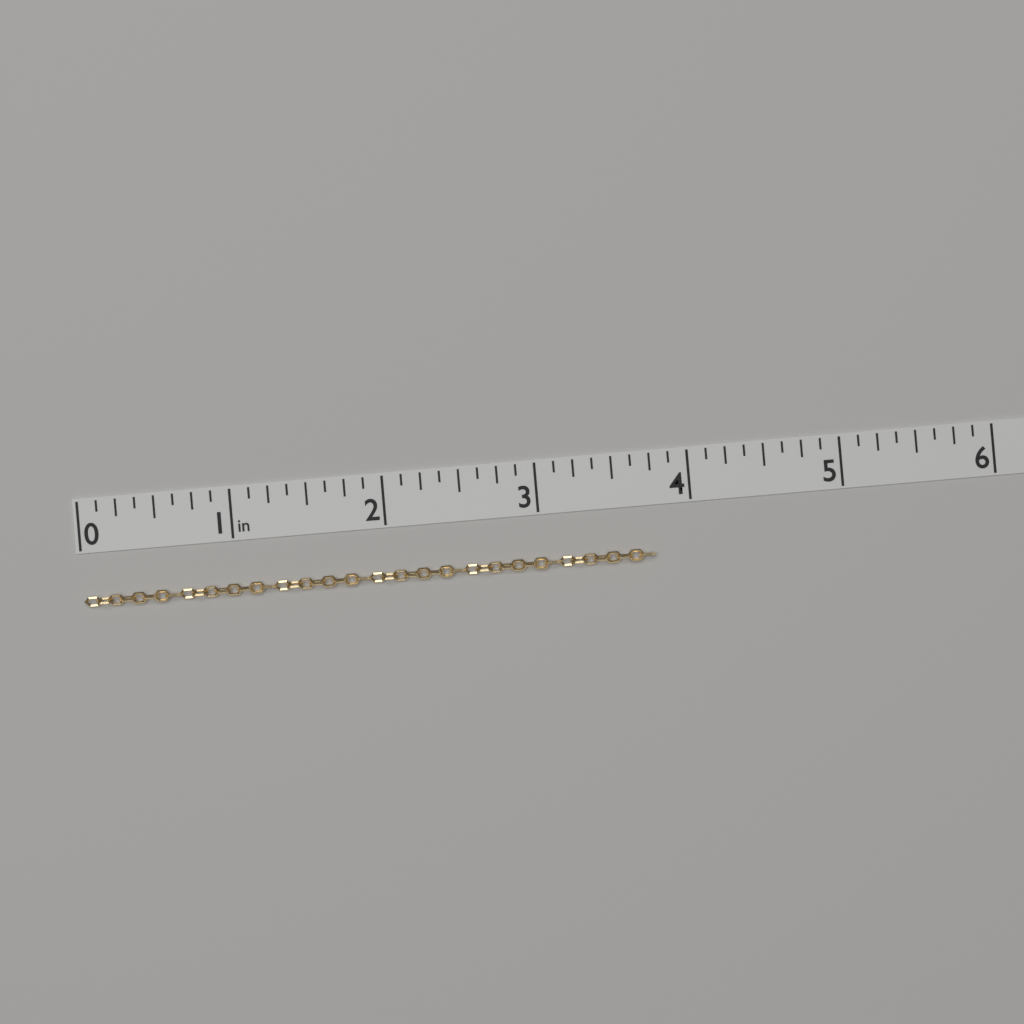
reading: 3.750 in
